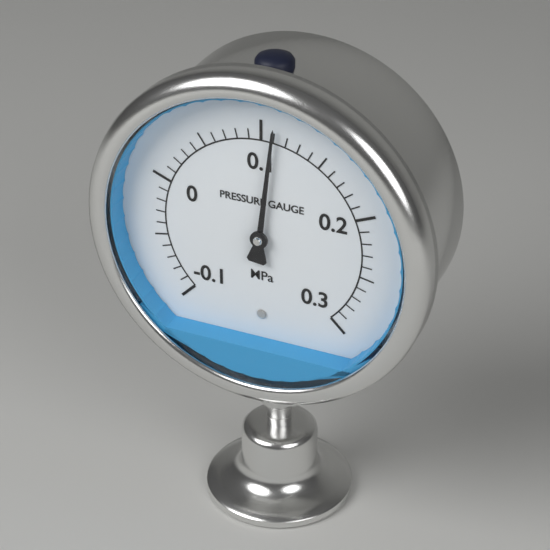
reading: 0.11 MPa
